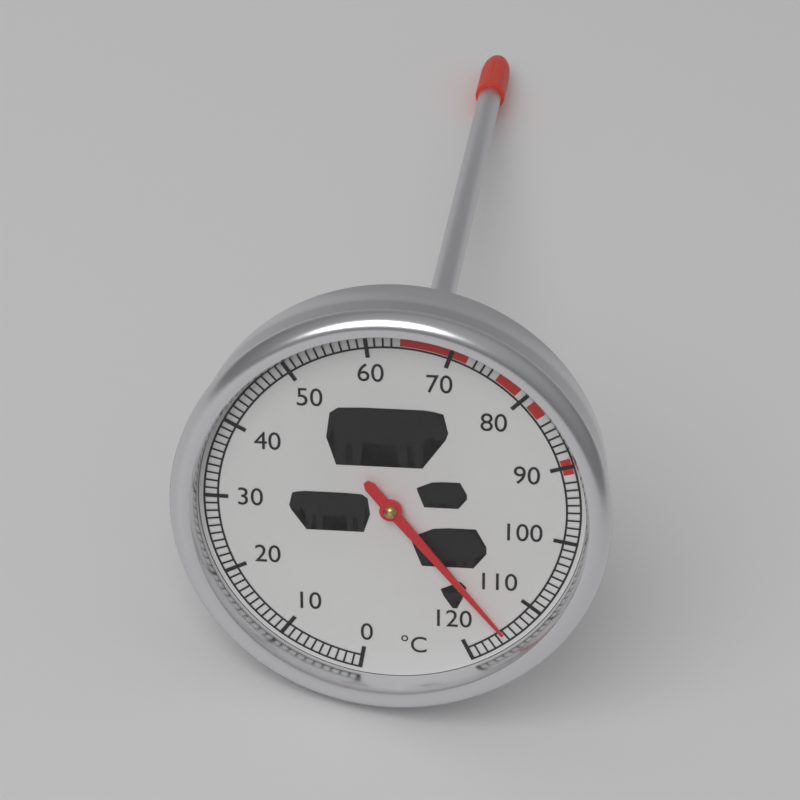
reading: 115 °C
